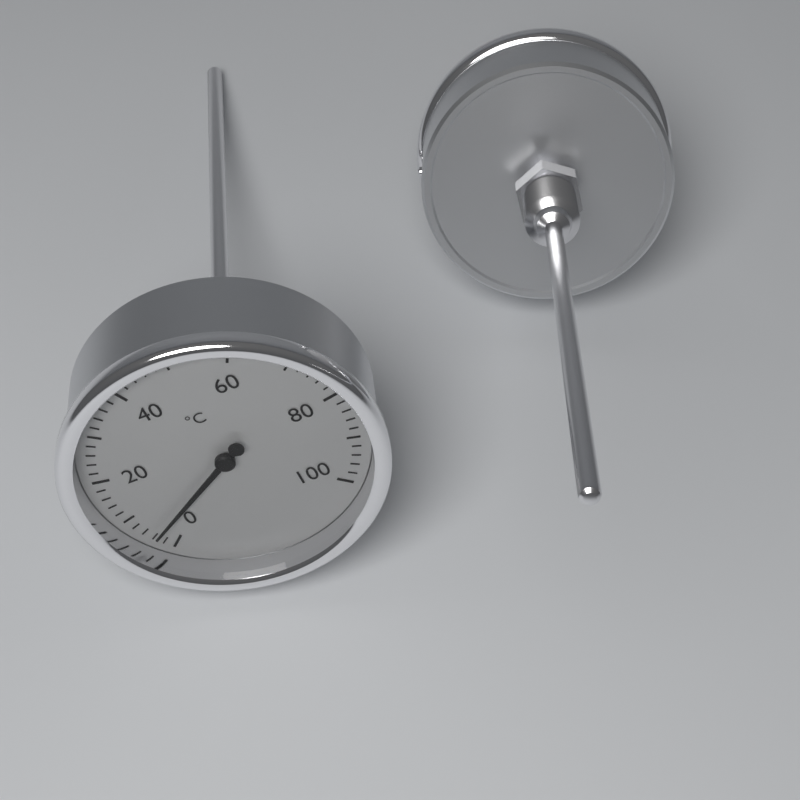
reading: 4 °C
